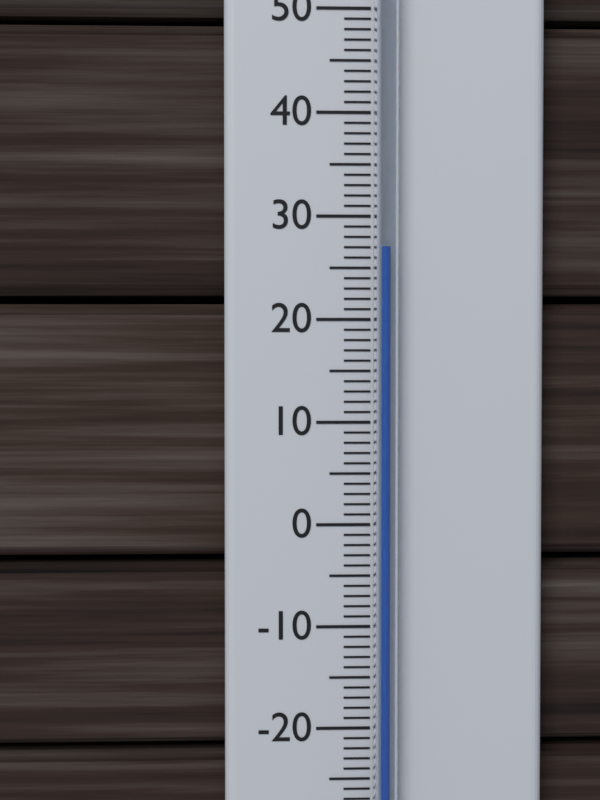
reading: 27 °C
